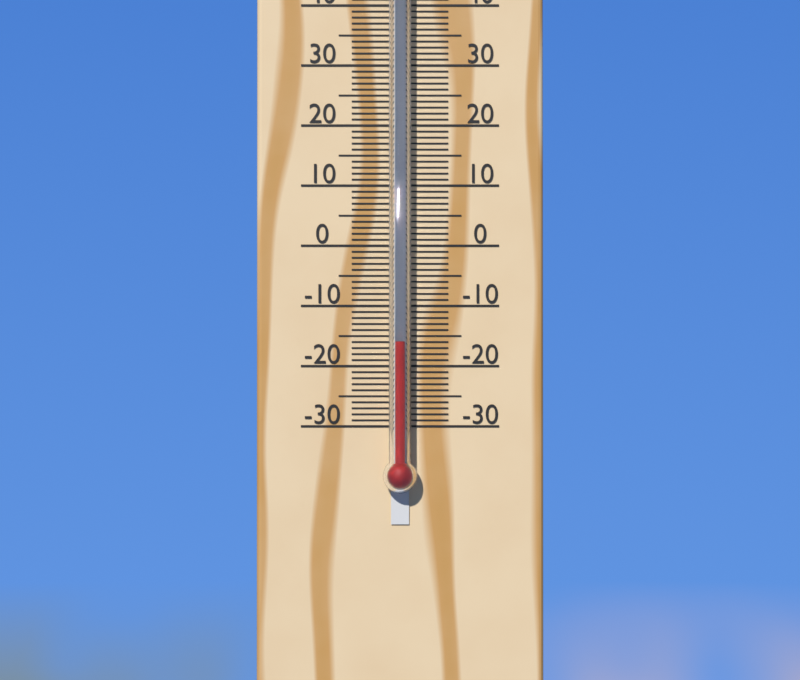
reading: -16 °C
